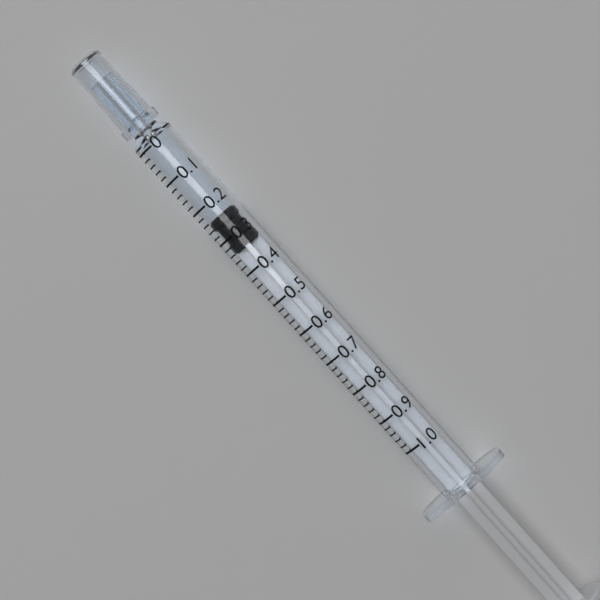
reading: 0.24 (no unit)
